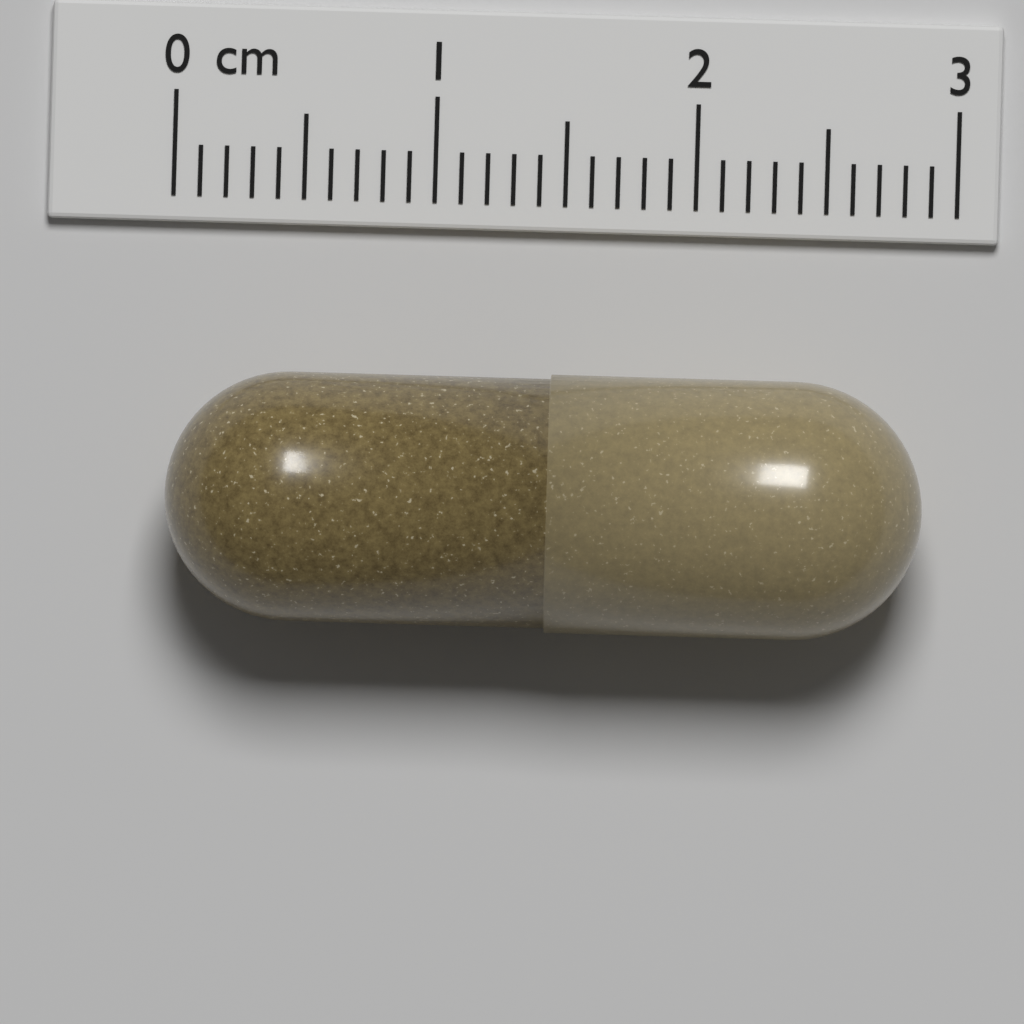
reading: 2.9 cm
